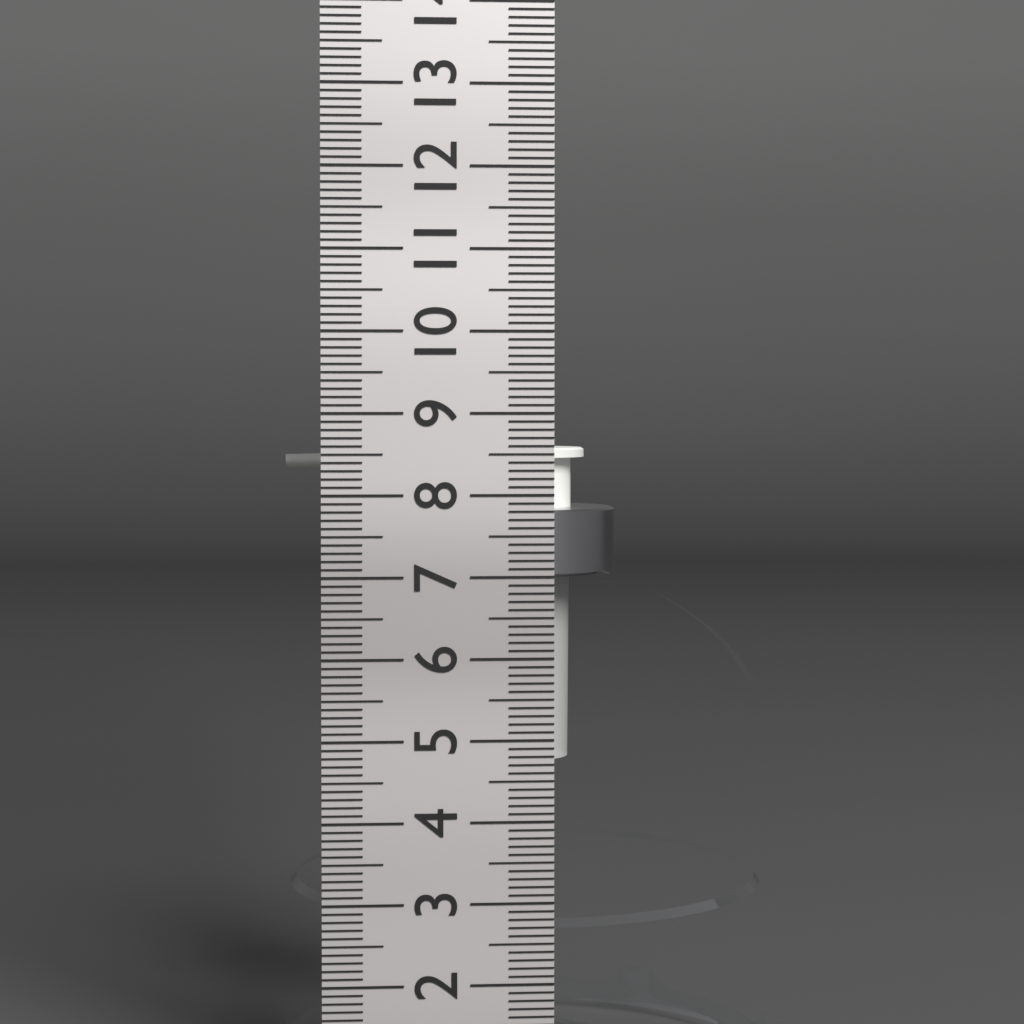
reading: 8.5 cm
